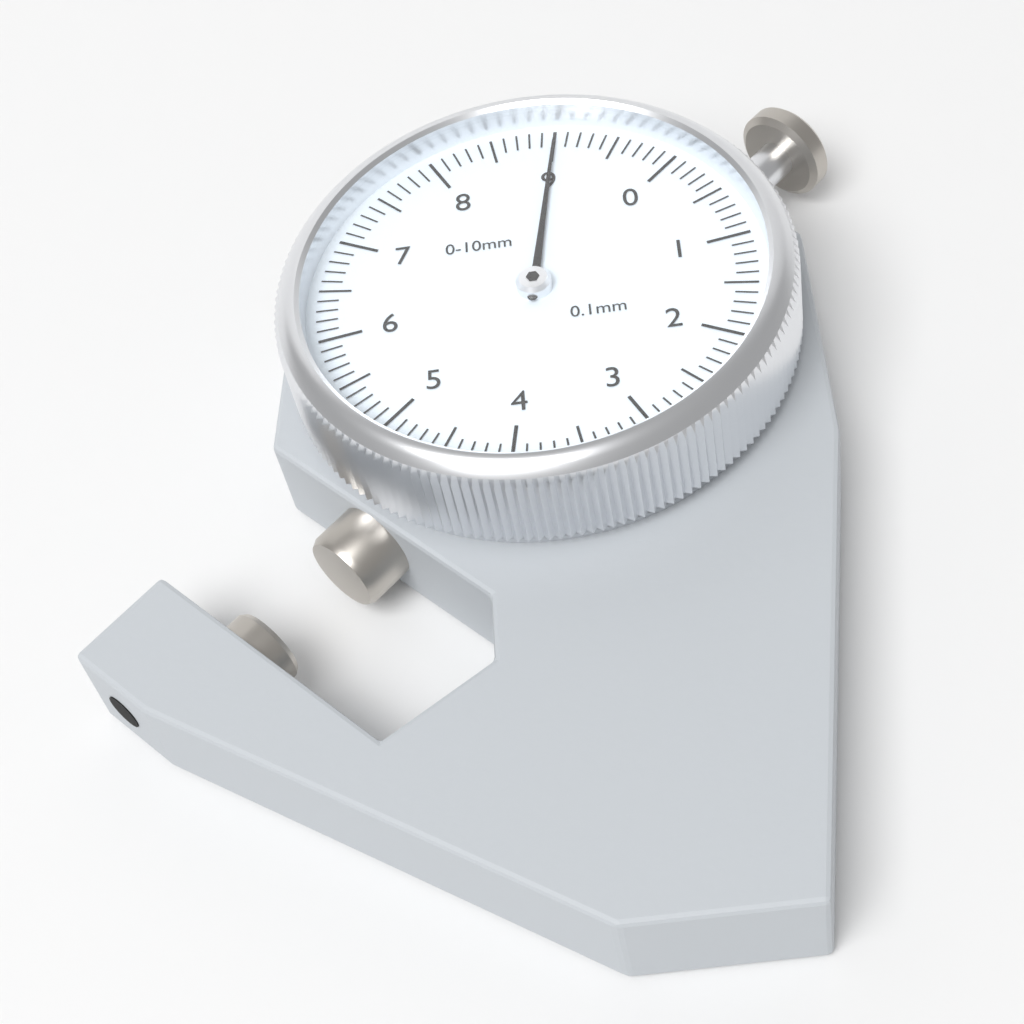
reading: 9.0 mm
